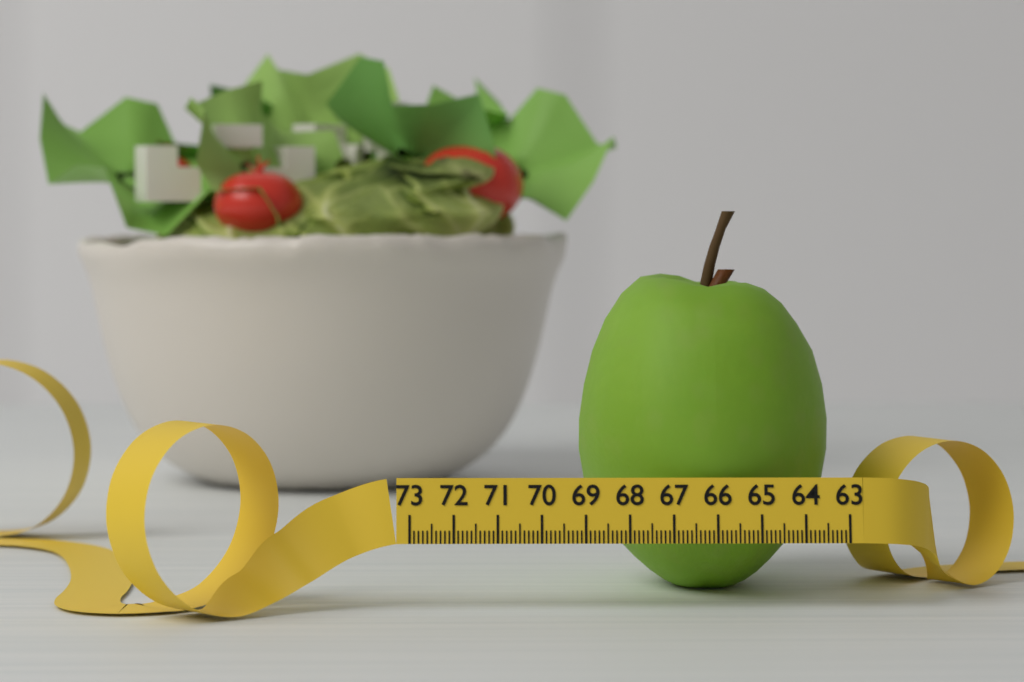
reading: 69.0 (no unit)
